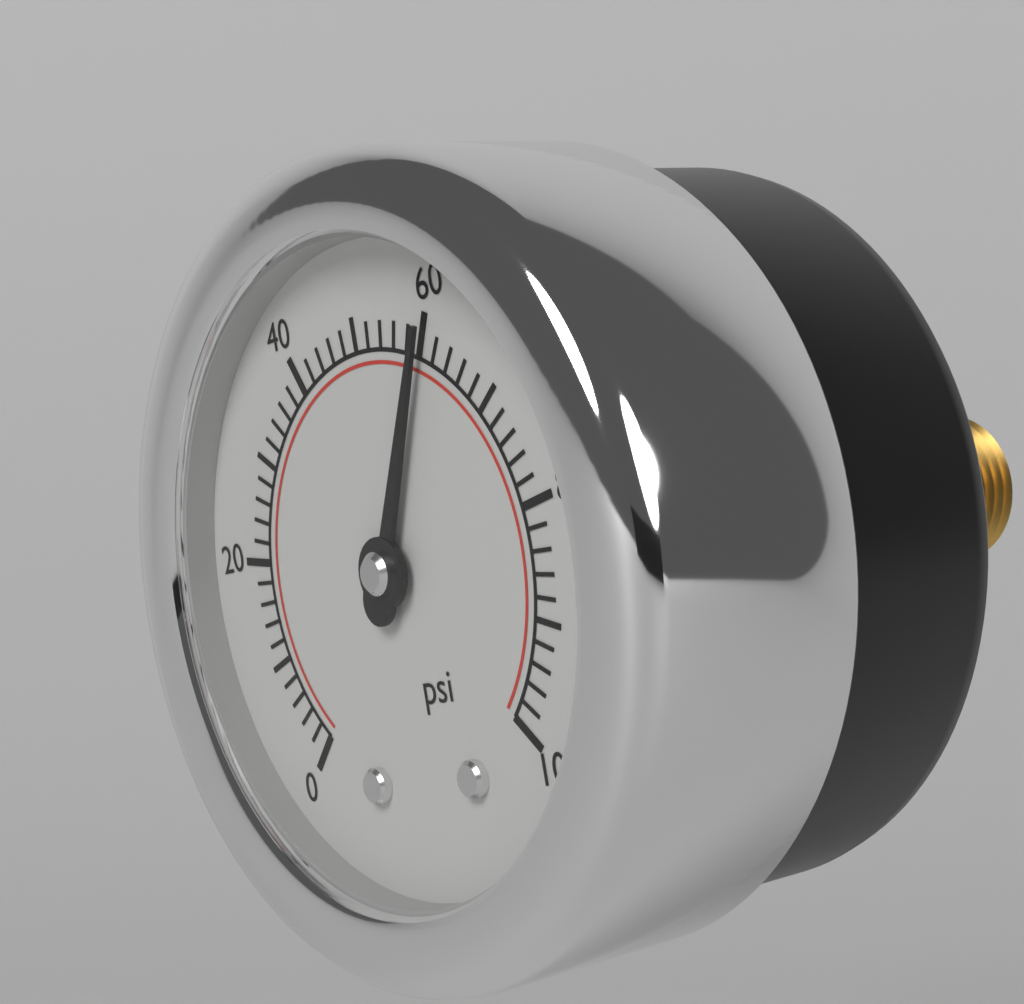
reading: 60 psi
